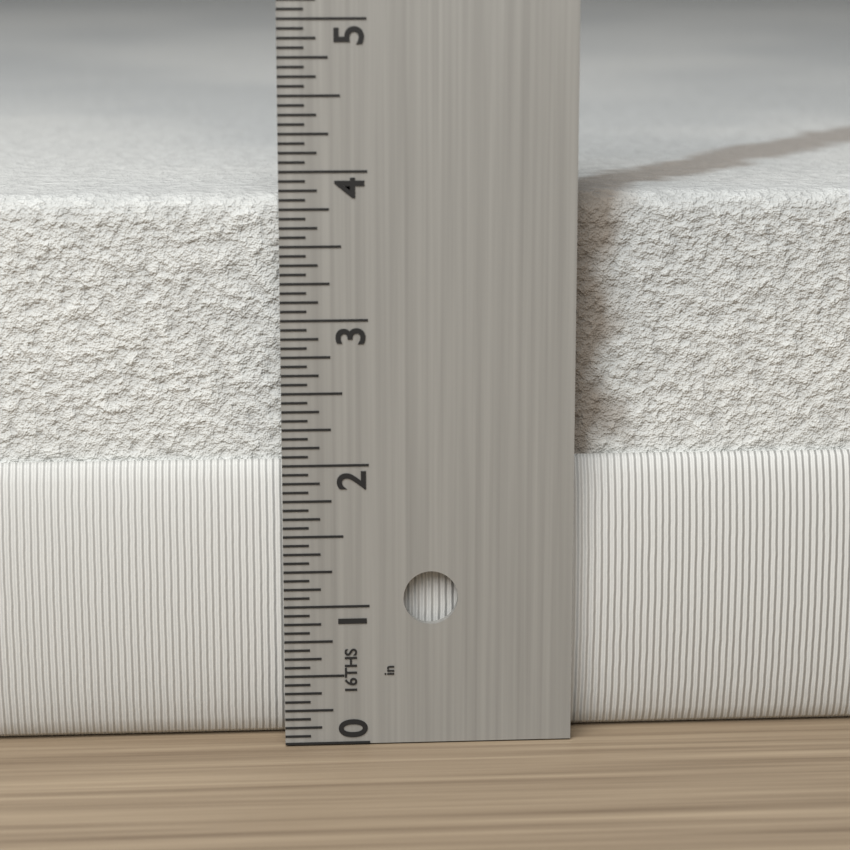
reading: 3.8125 in
